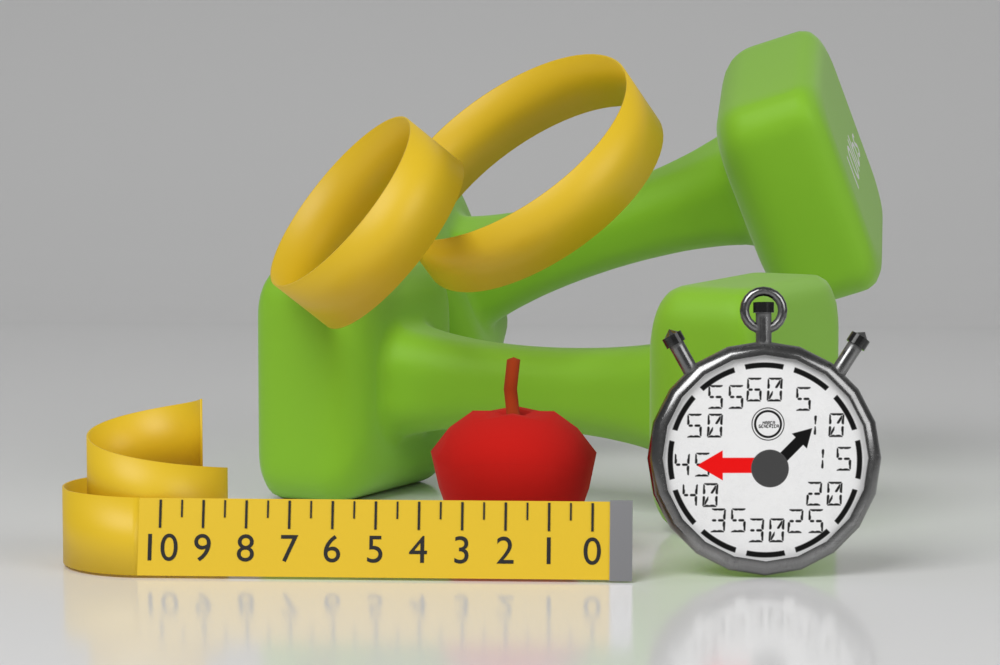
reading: 4.0 (no unit)
